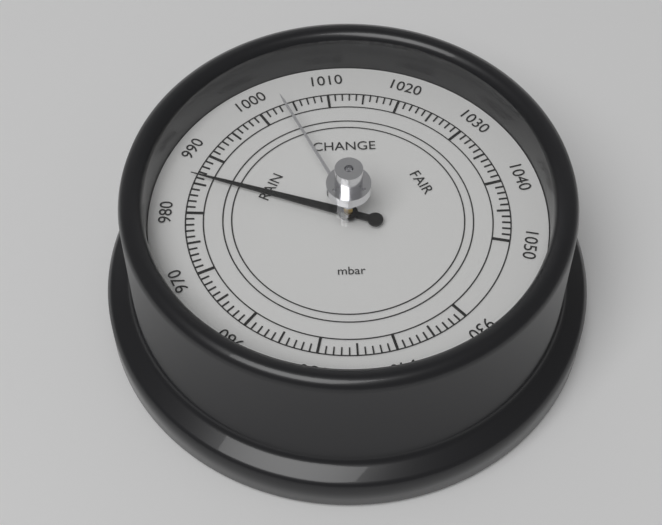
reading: 986 mbar
